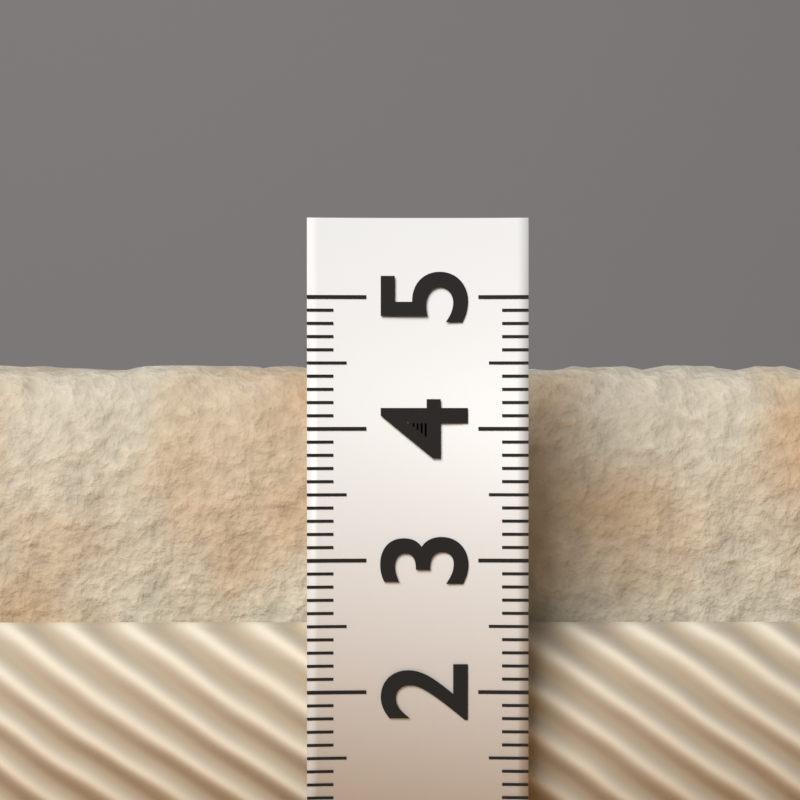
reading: 4.5 (no unit)
